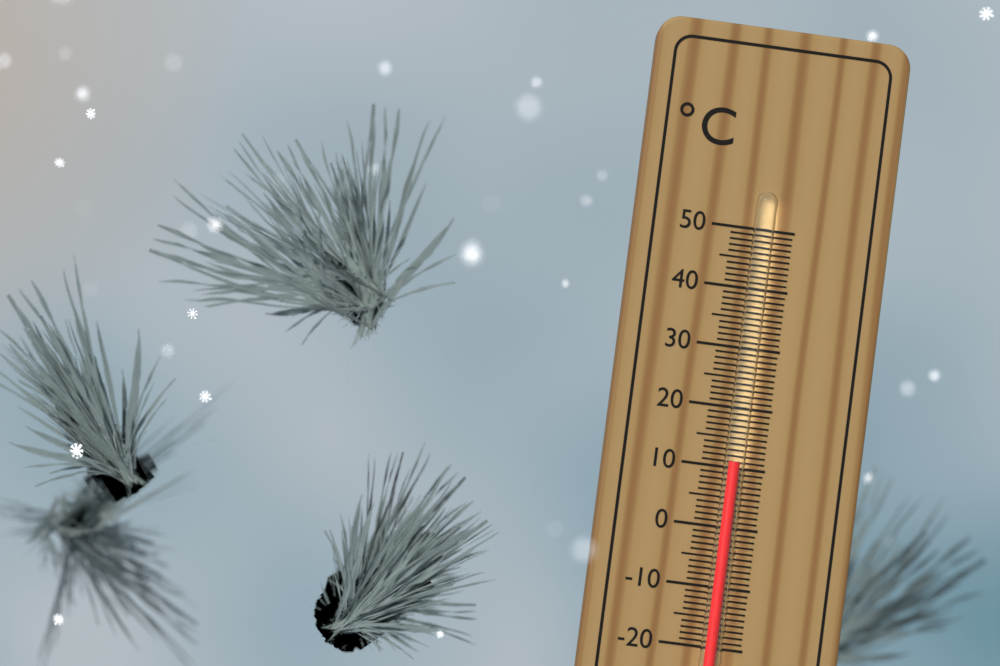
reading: 11 °C
